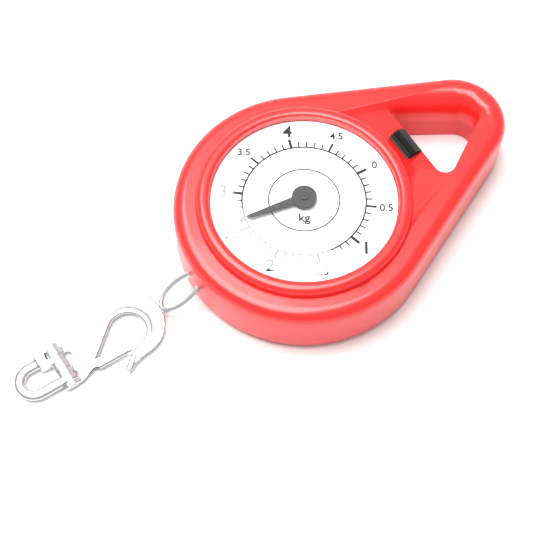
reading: 2.6 kg
